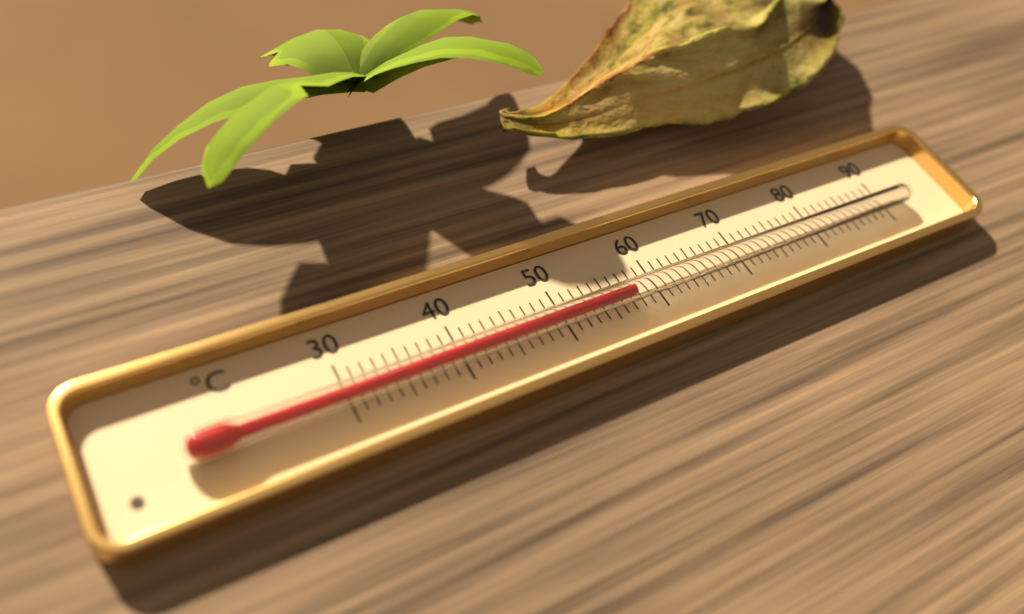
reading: 57 °C
